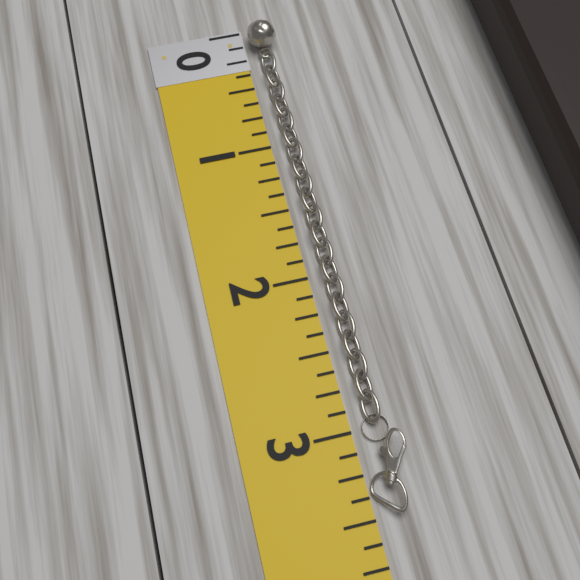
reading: 3.500 (no unit)
